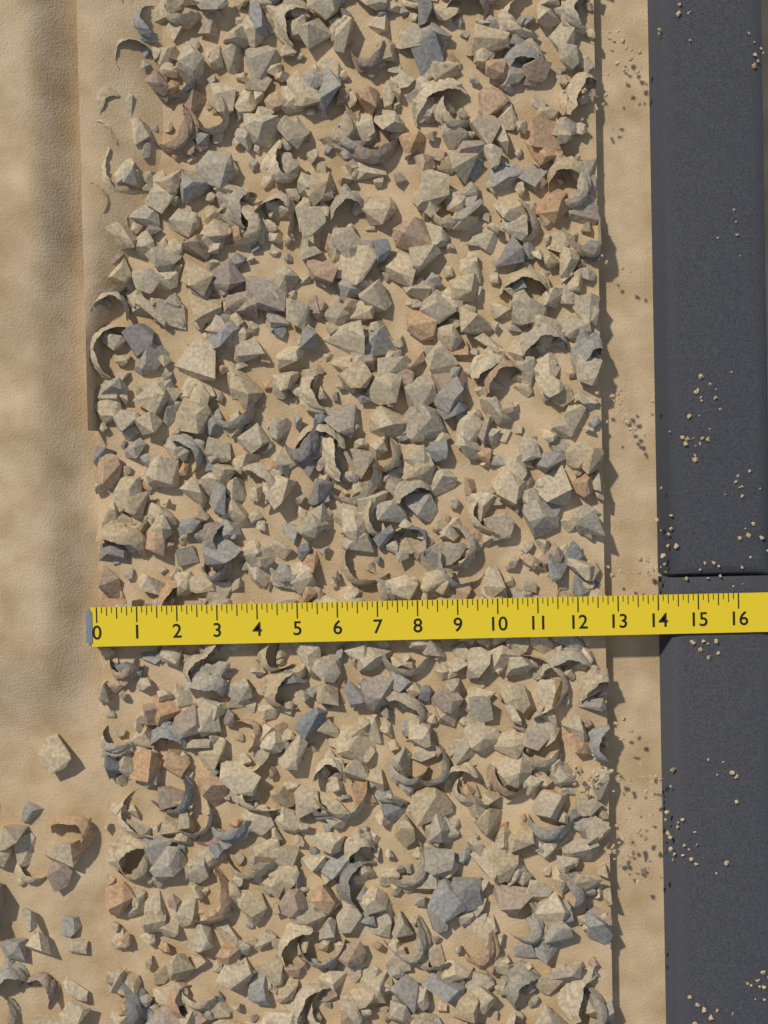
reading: 12.750 (no unit)
